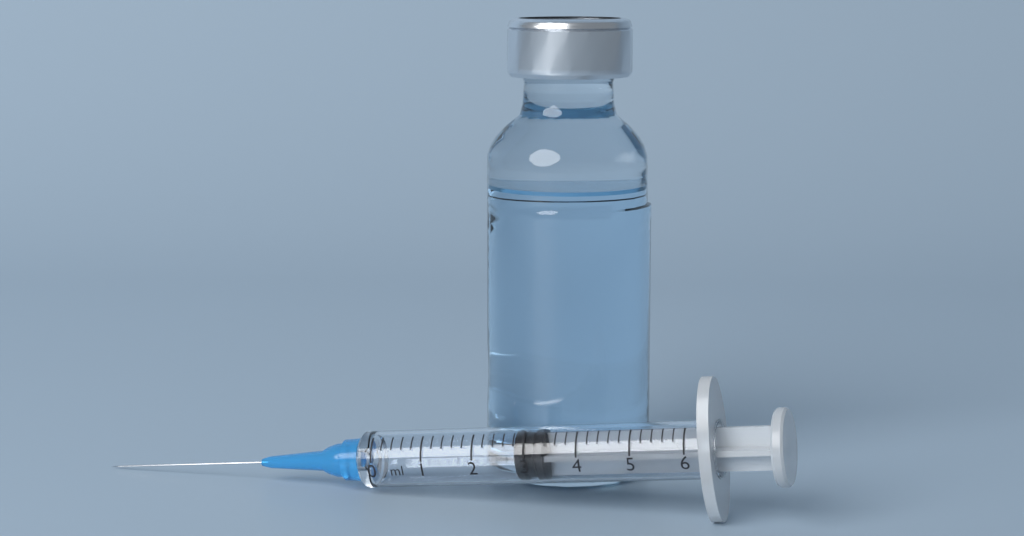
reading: 2.8 ml
